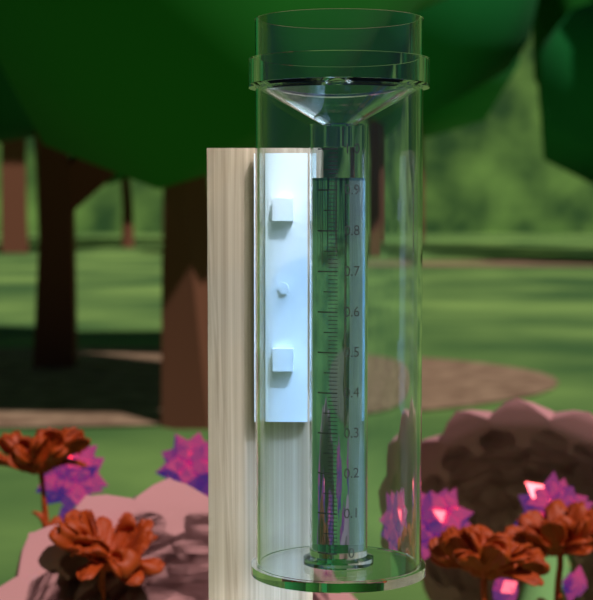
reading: 0.93 (no unit)
